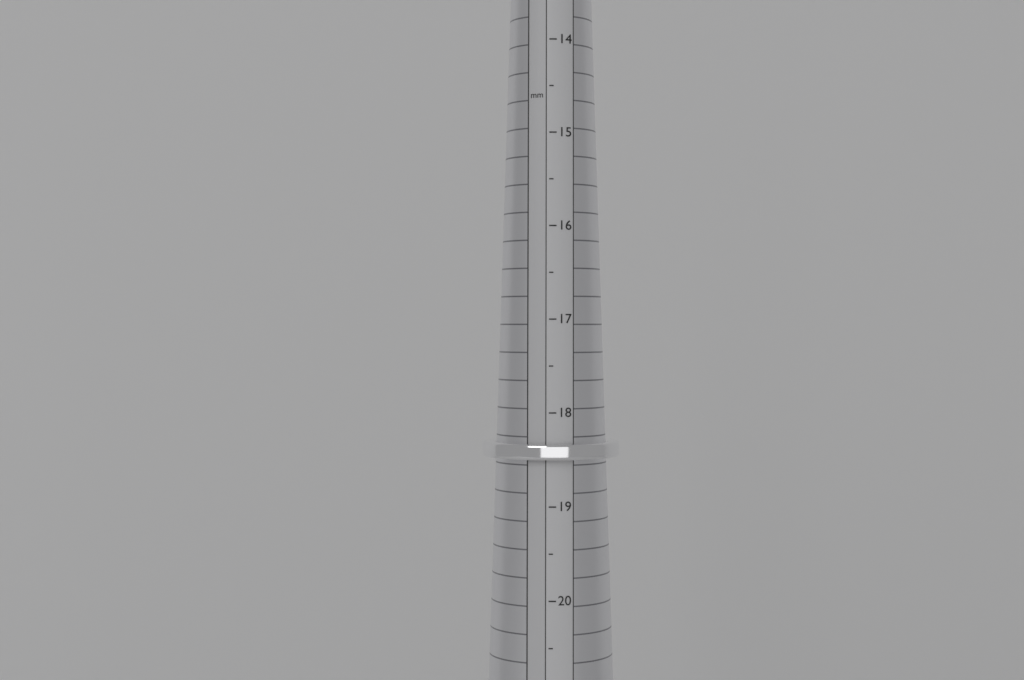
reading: 18.5 mm
